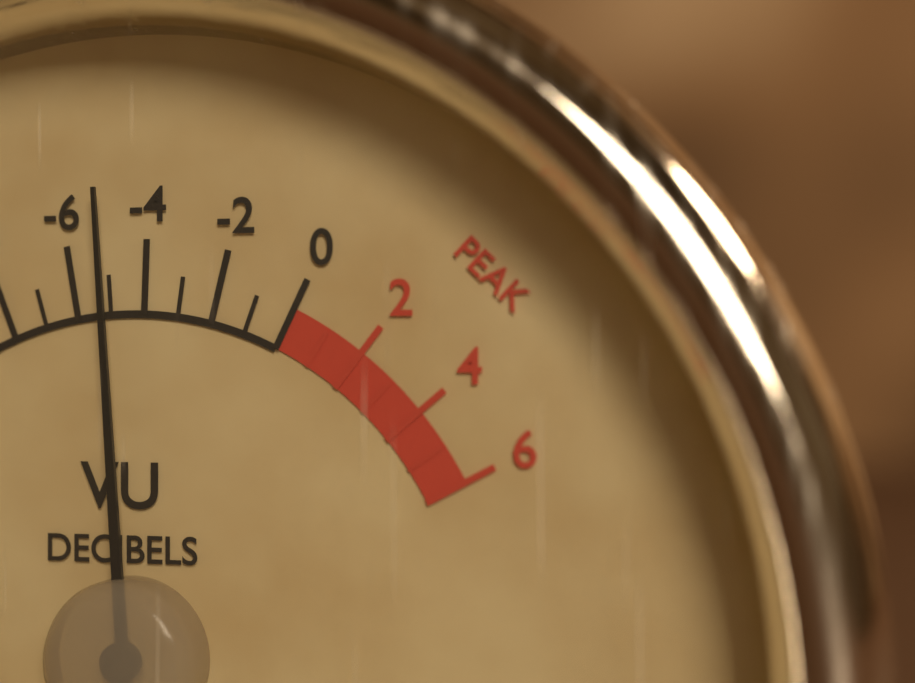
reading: -5 dB
